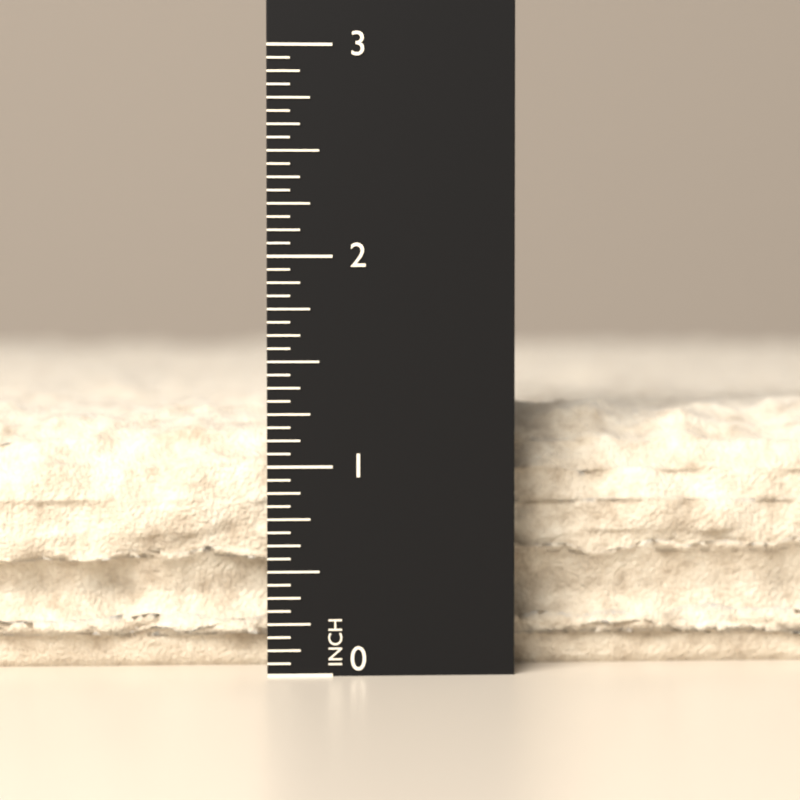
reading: 1.3125 in
